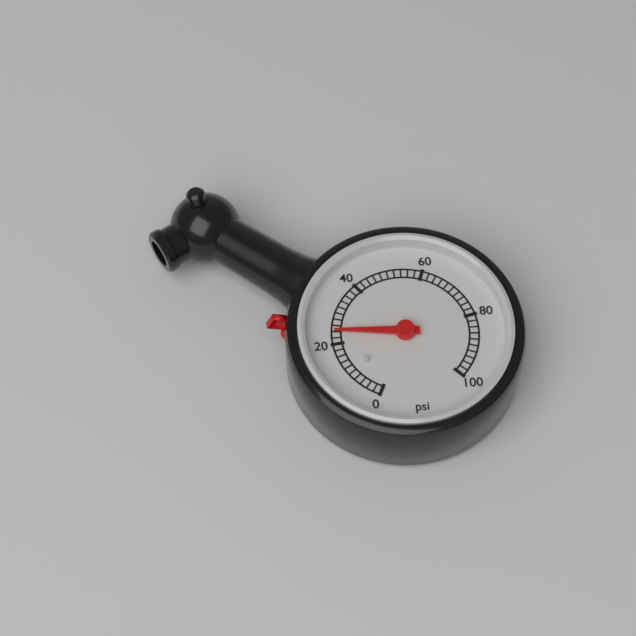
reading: 24 psi
